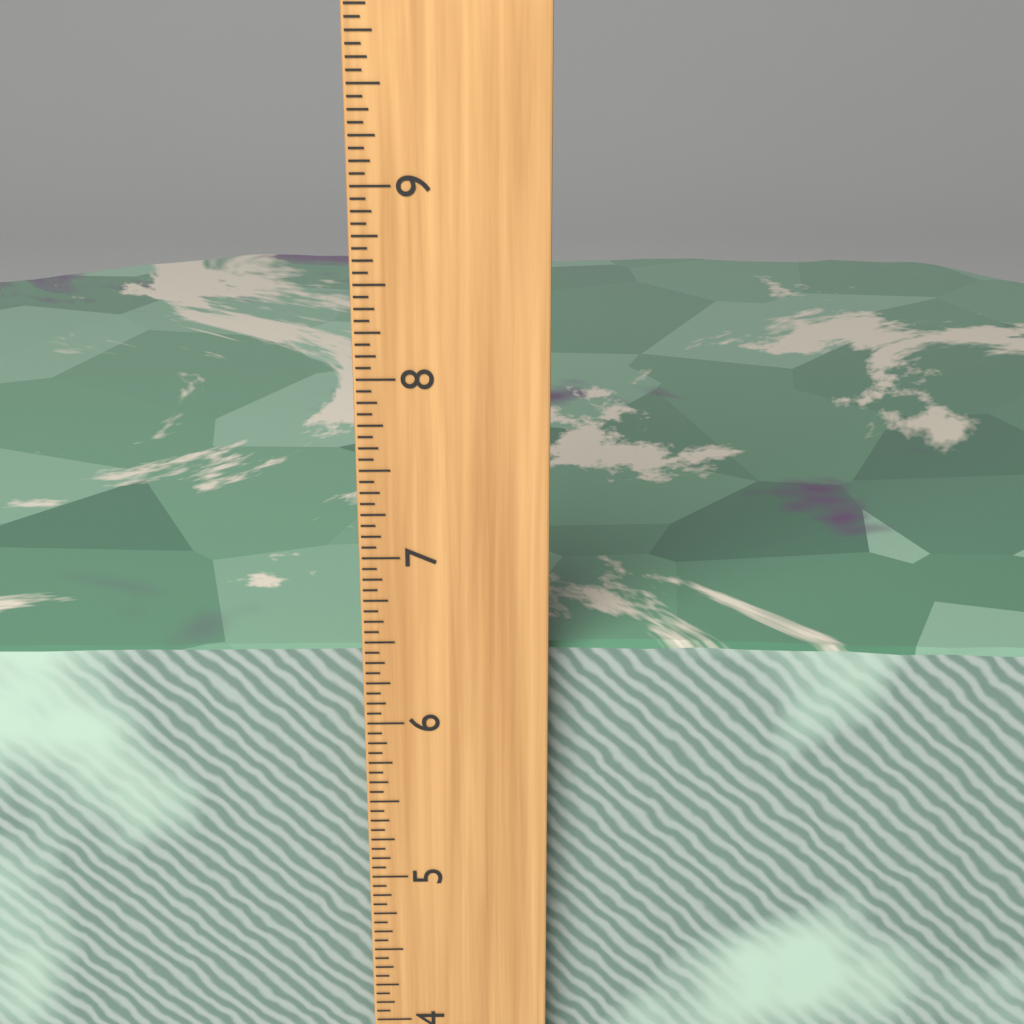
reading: 6.3750 inch
